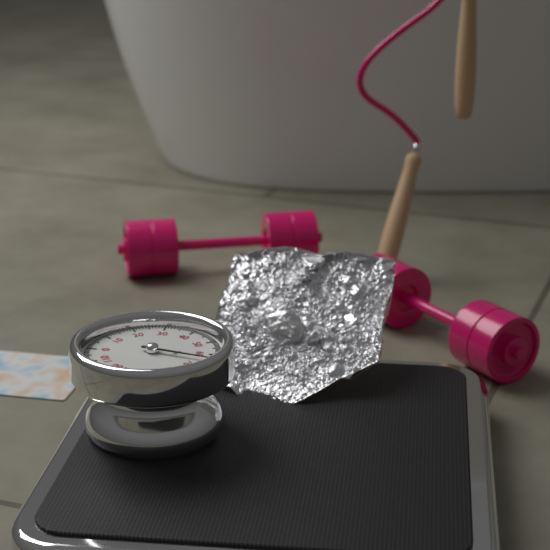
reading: 65 kg
